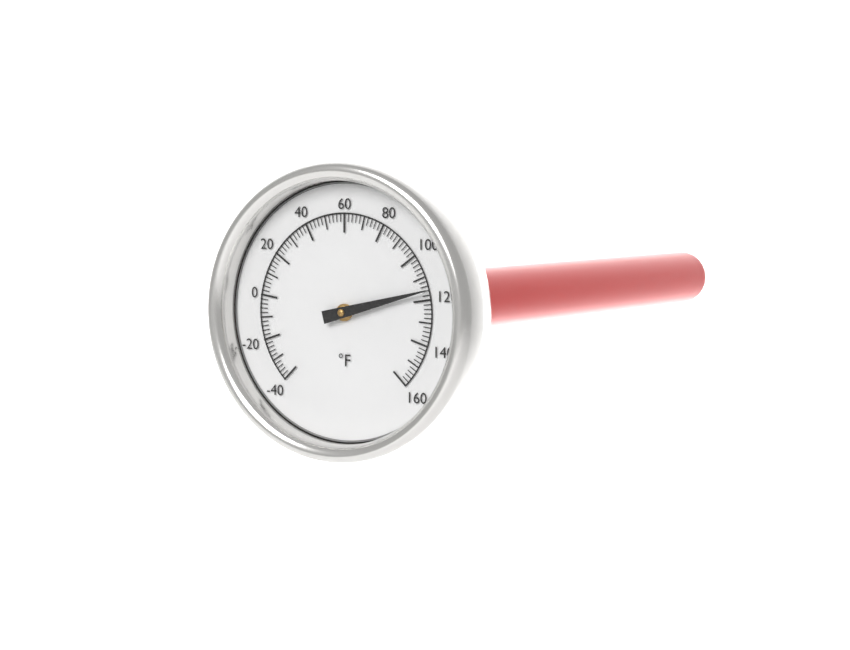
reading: 116 °F
